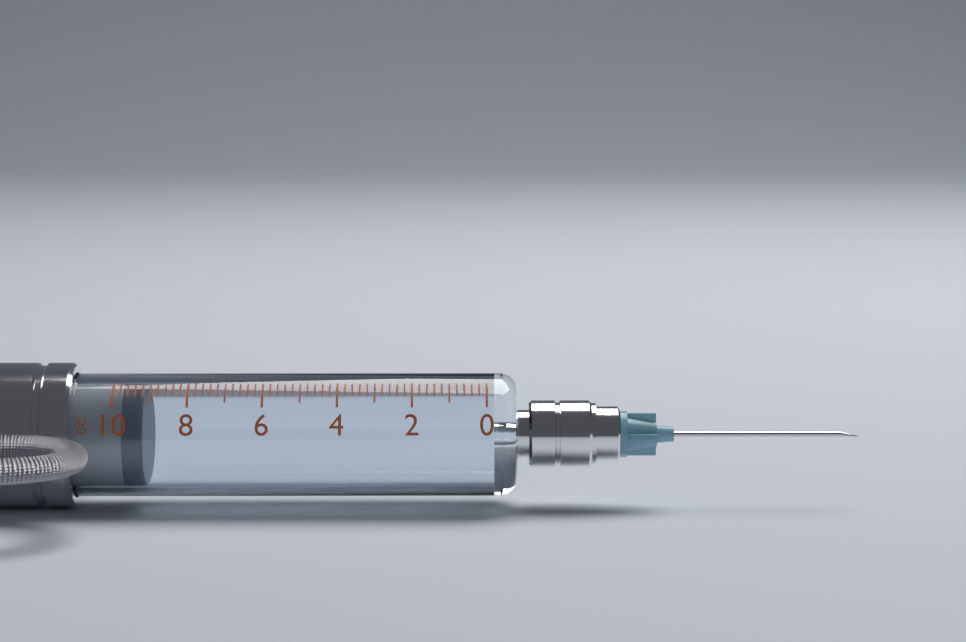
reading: 9.2 cc
